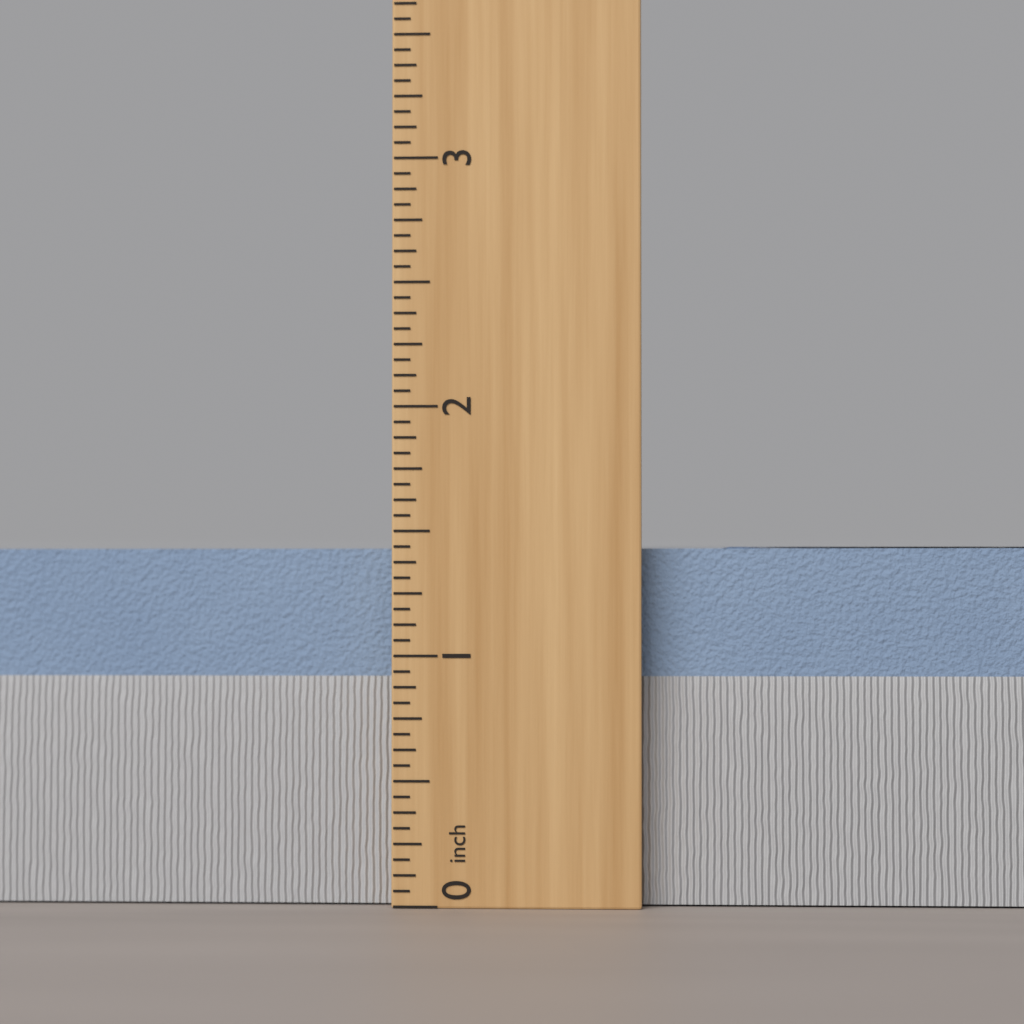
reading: 1.4375 inch
